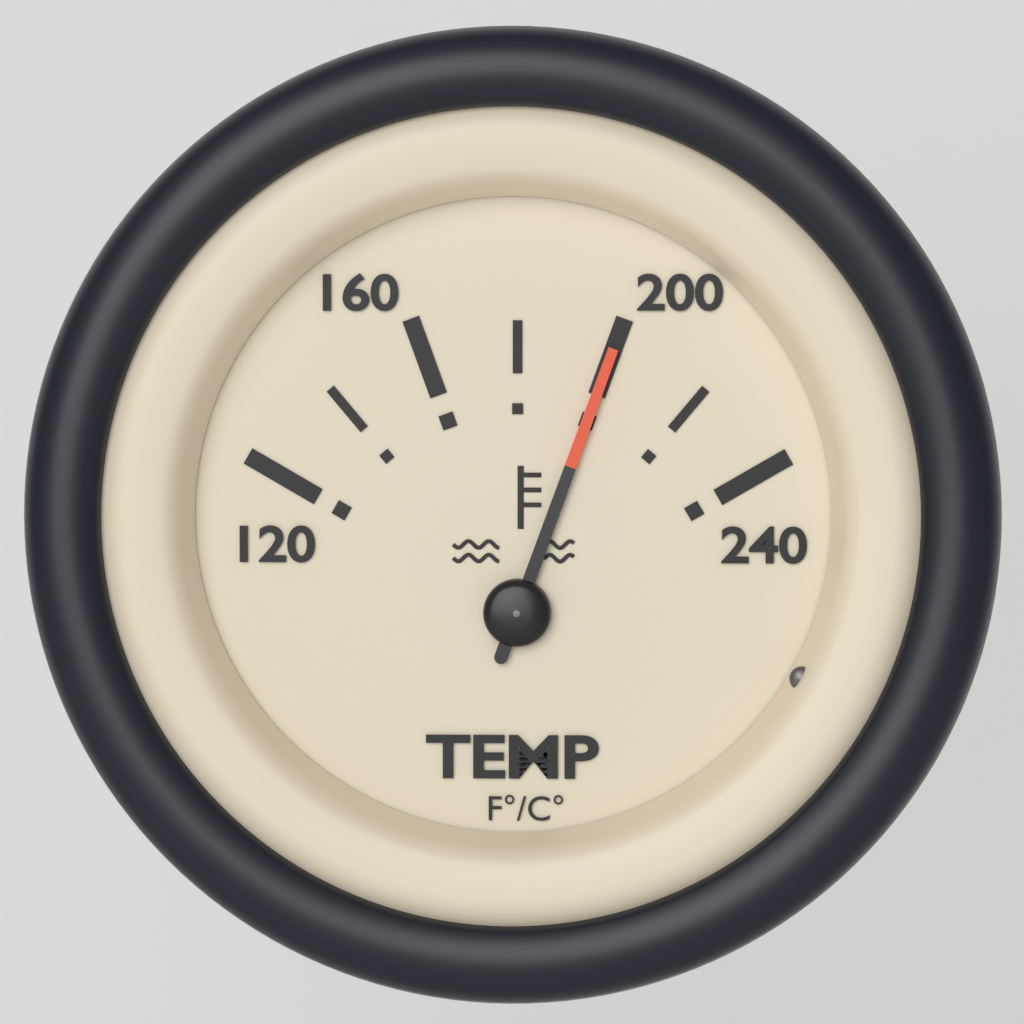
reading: 200 °F
